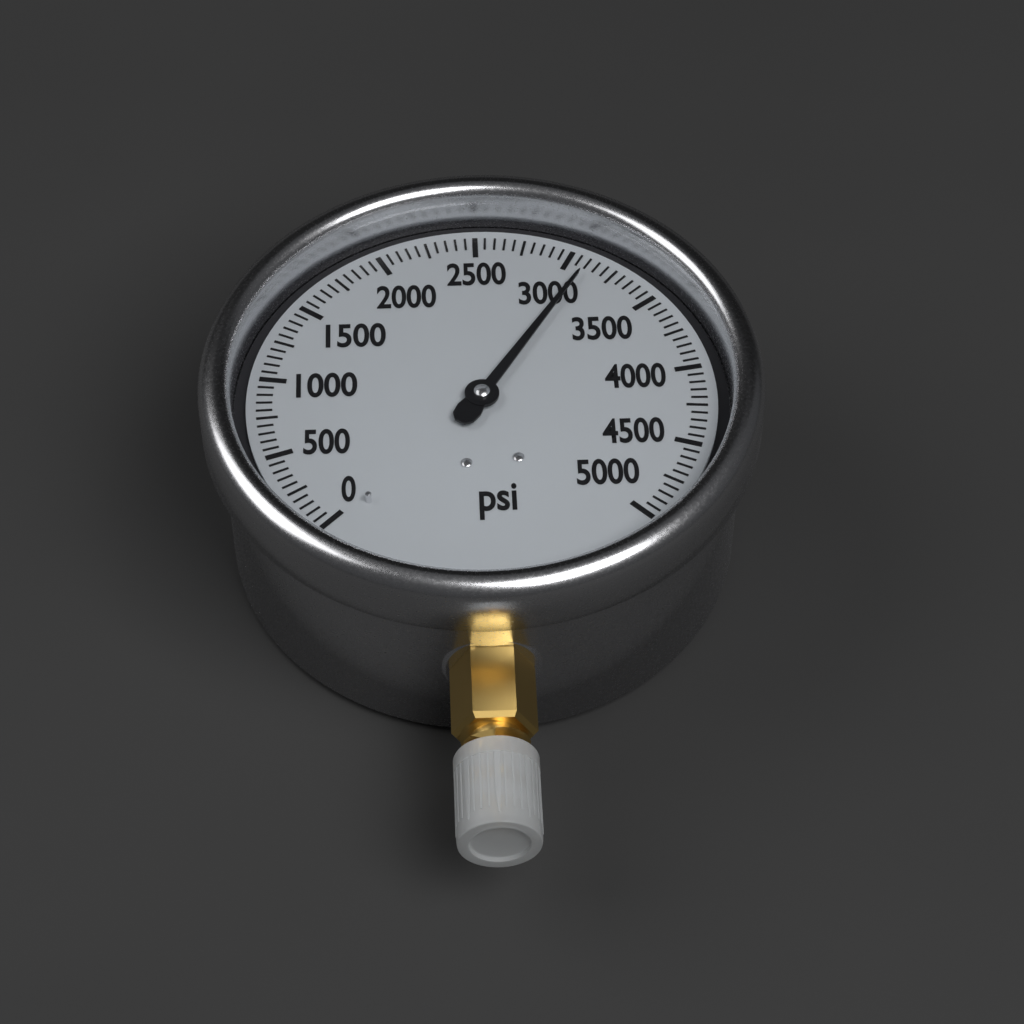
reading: 3100 psi
